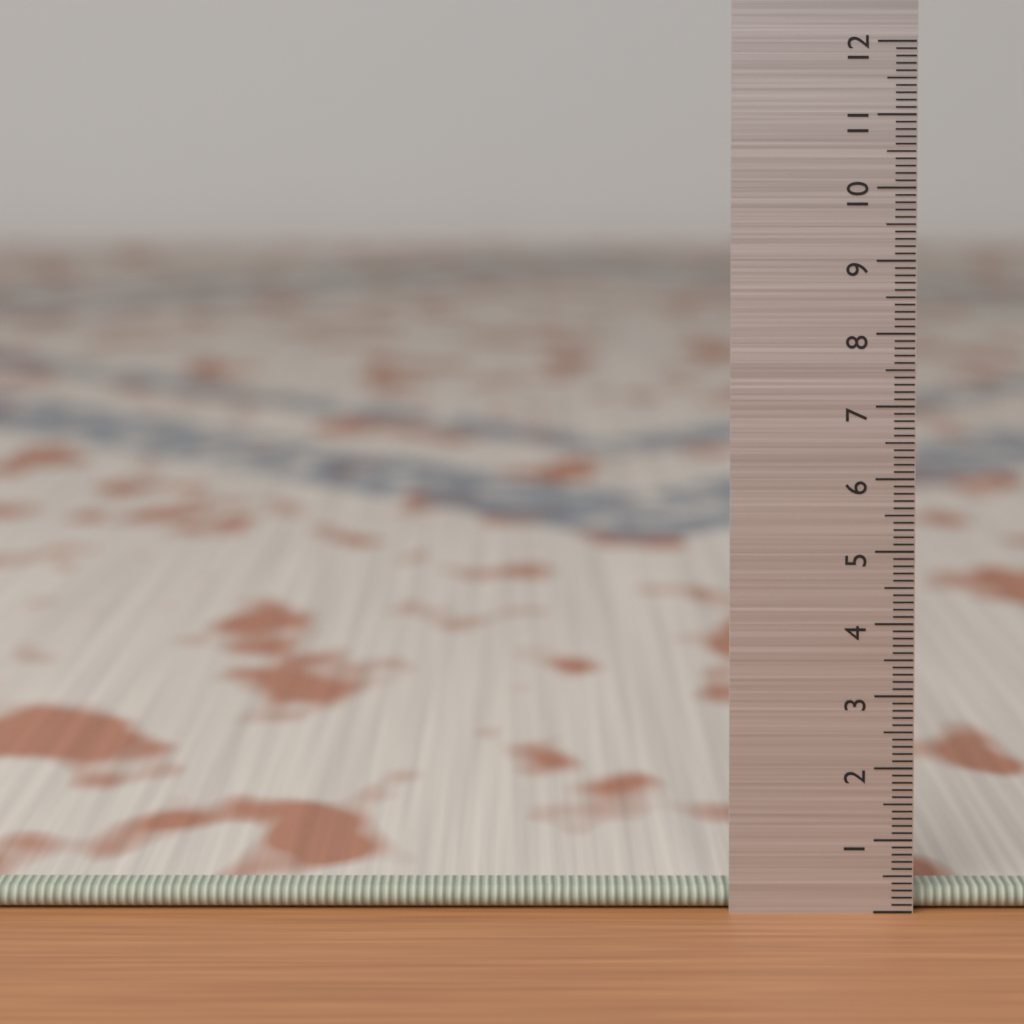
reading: 0.3 (no unit)
